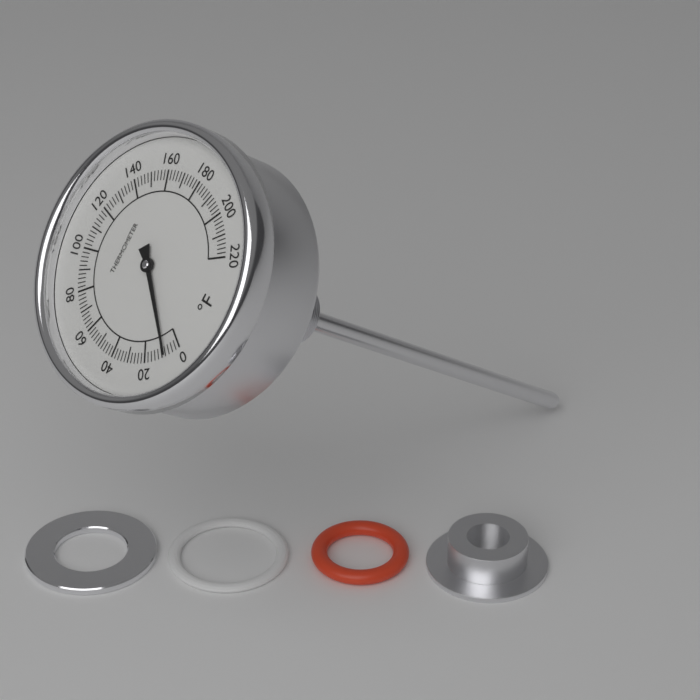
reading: 8 °F
